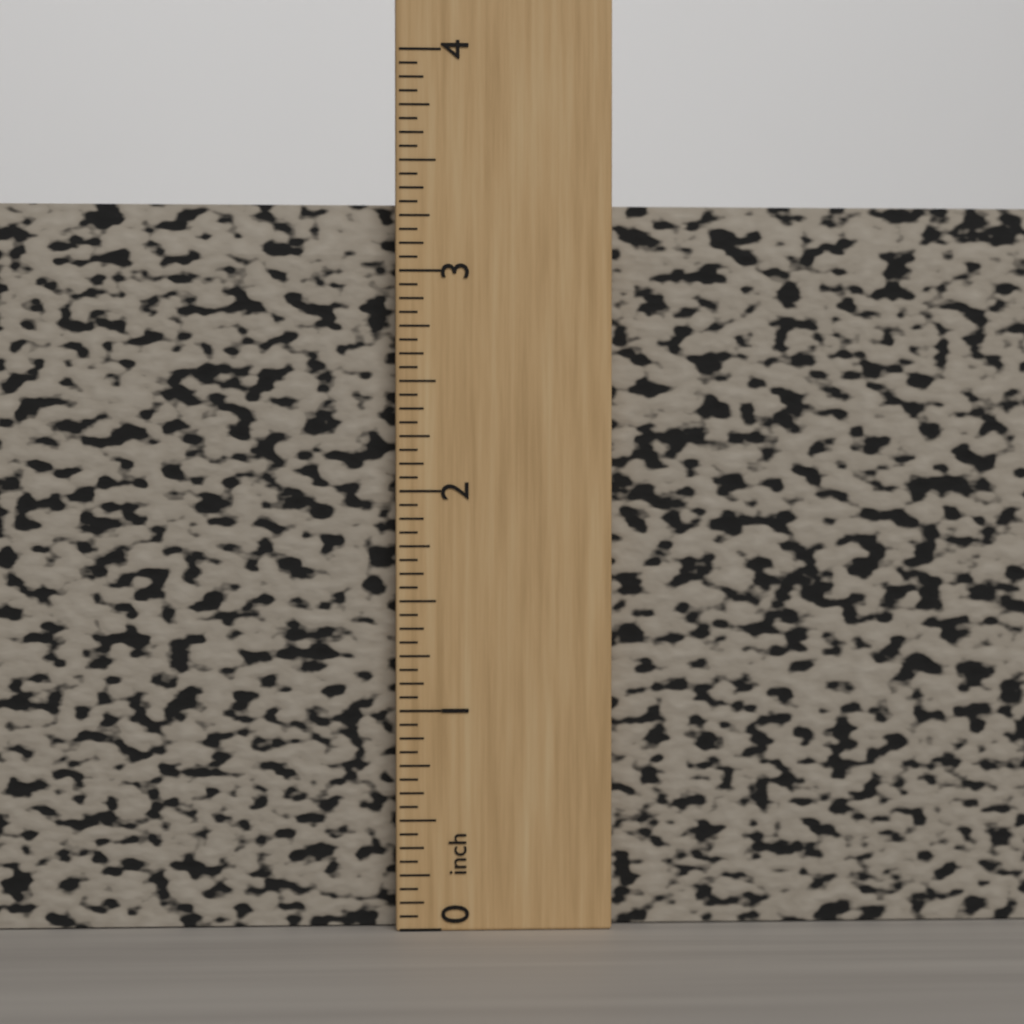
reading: 3.3125 inch
